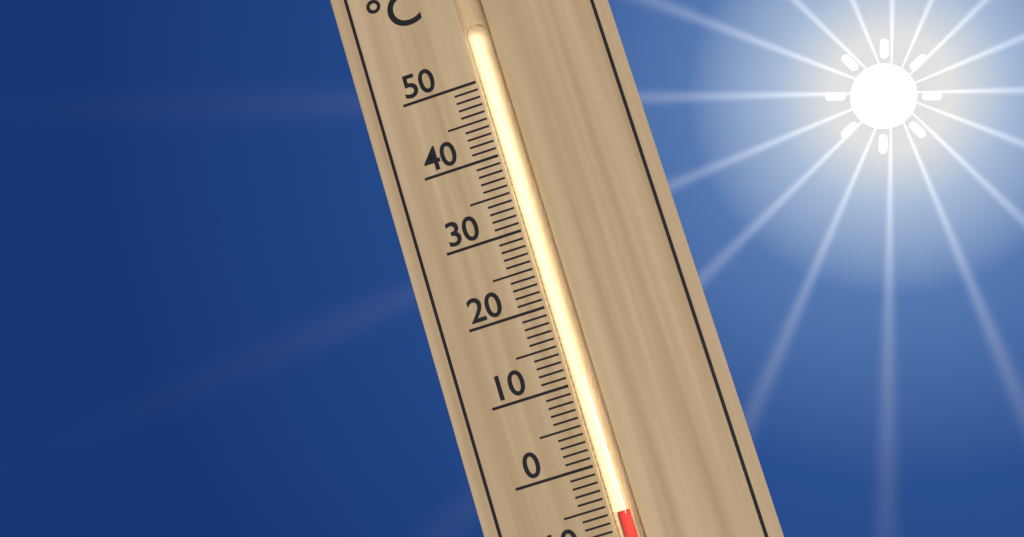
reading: -6 °C
